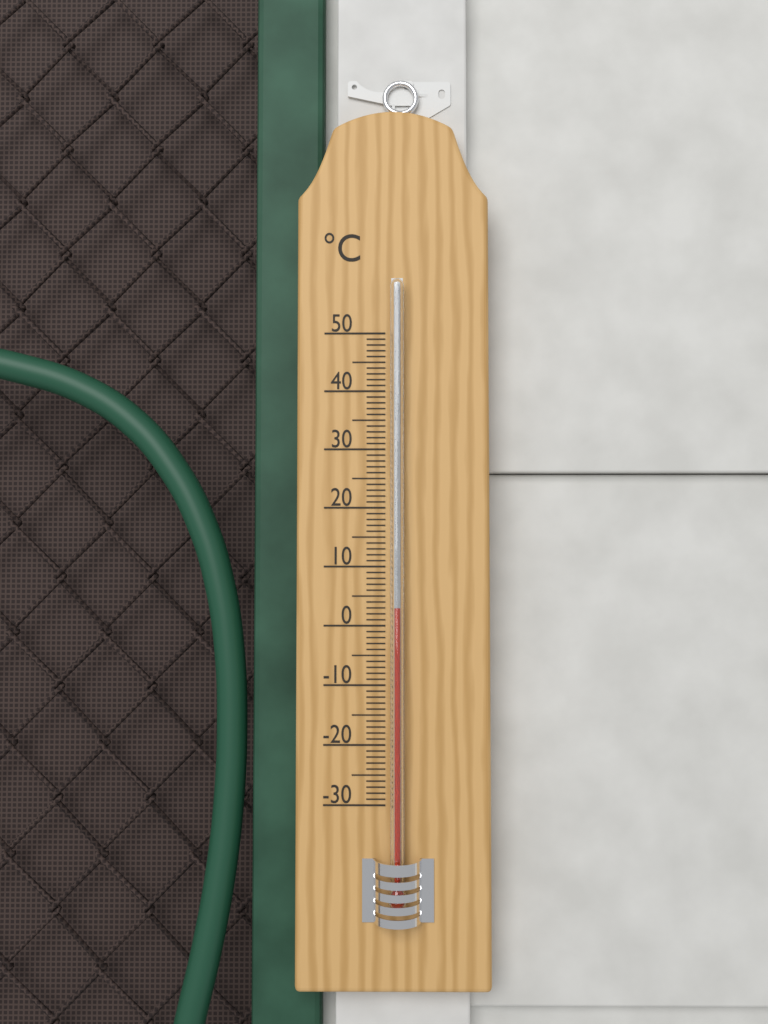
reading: 3 °C
